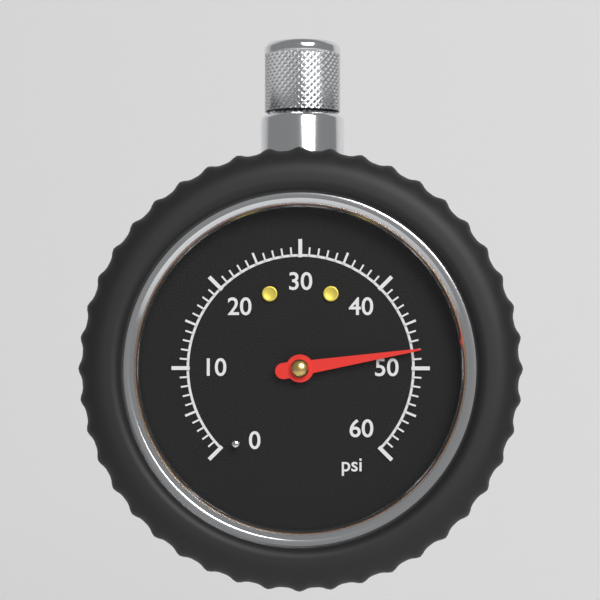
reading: 48 psi
